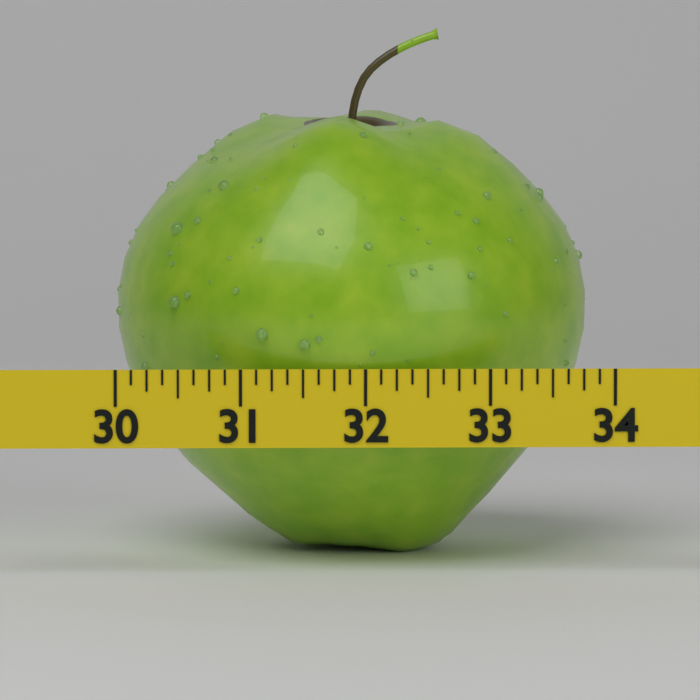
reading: 33.875 (no unit)
